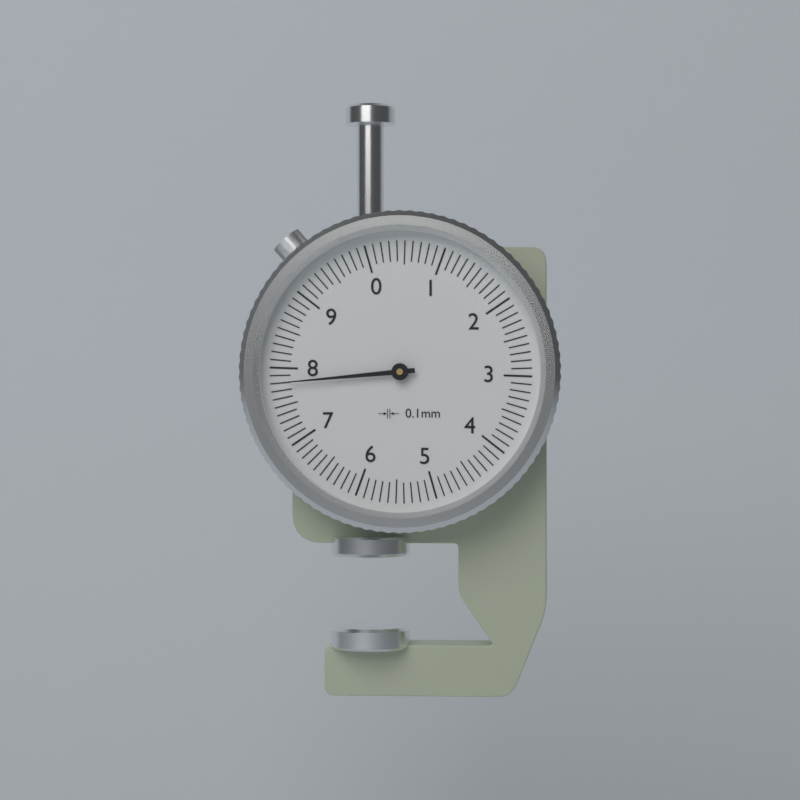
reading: 7.8 mm
